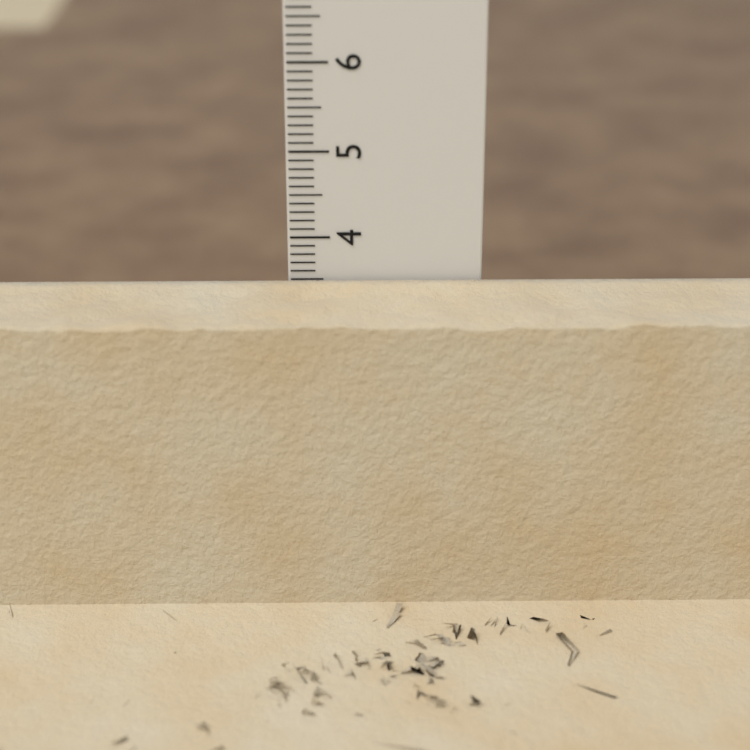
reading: 3.5 cm
